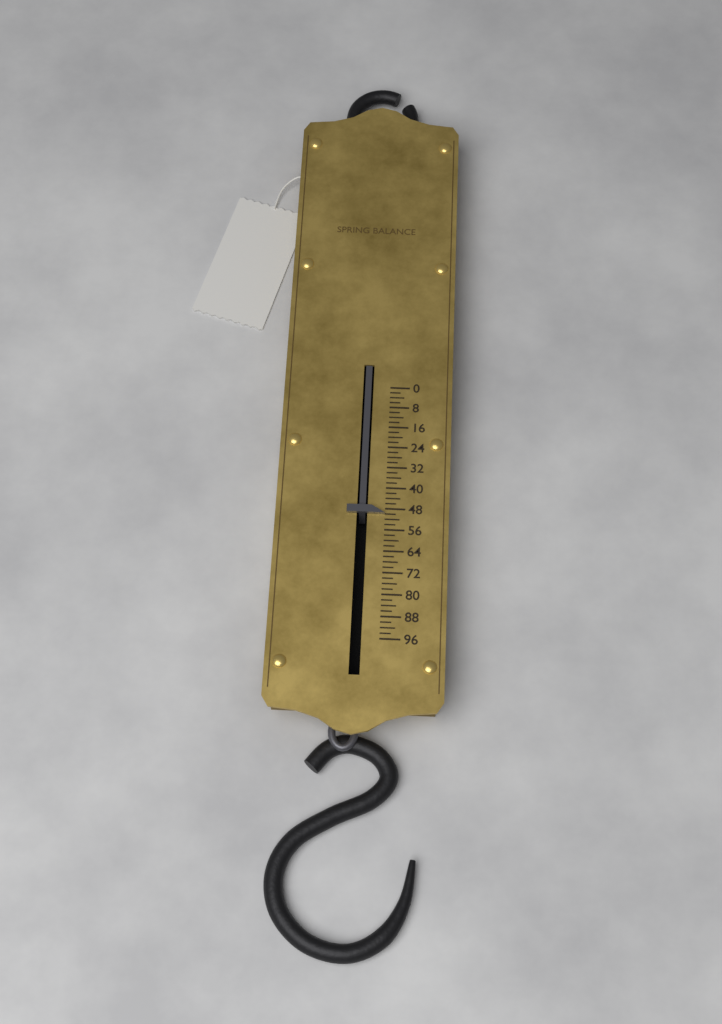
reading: 50 (no unit)
